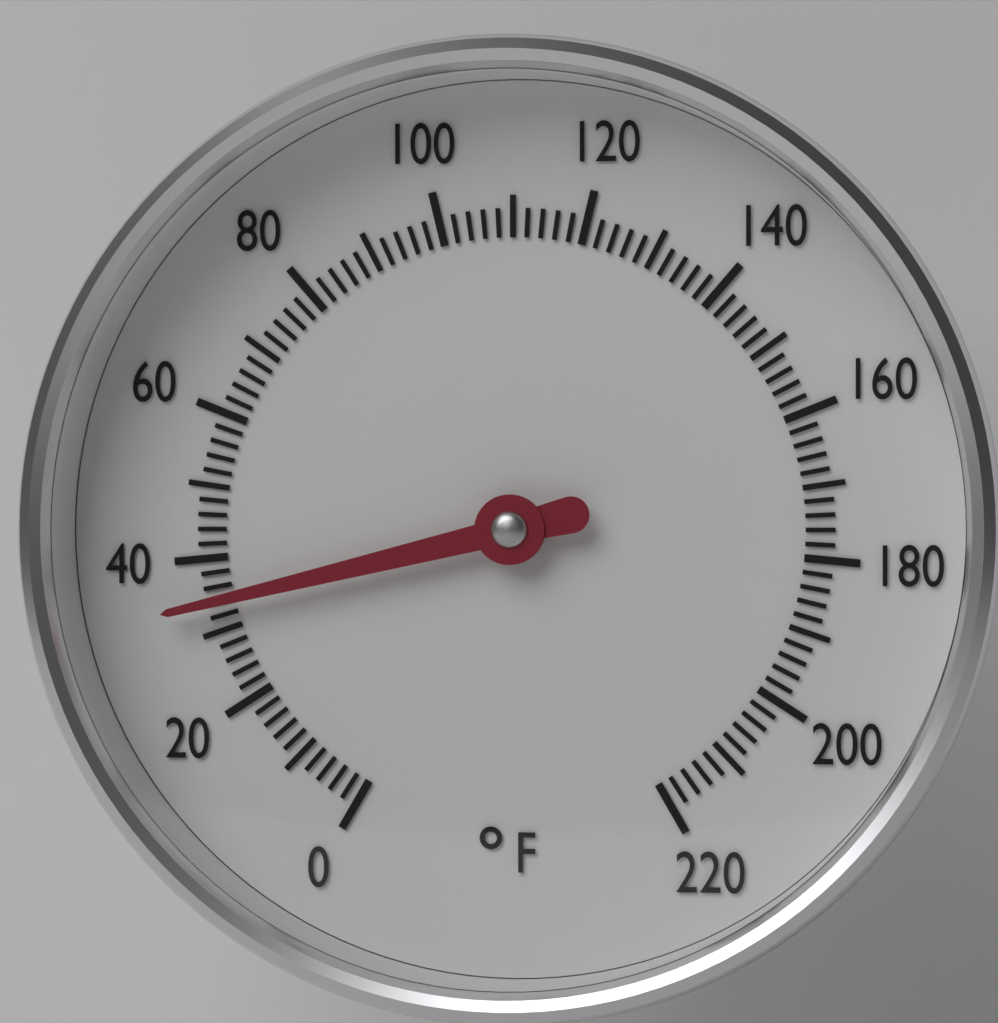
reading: 34 °F
